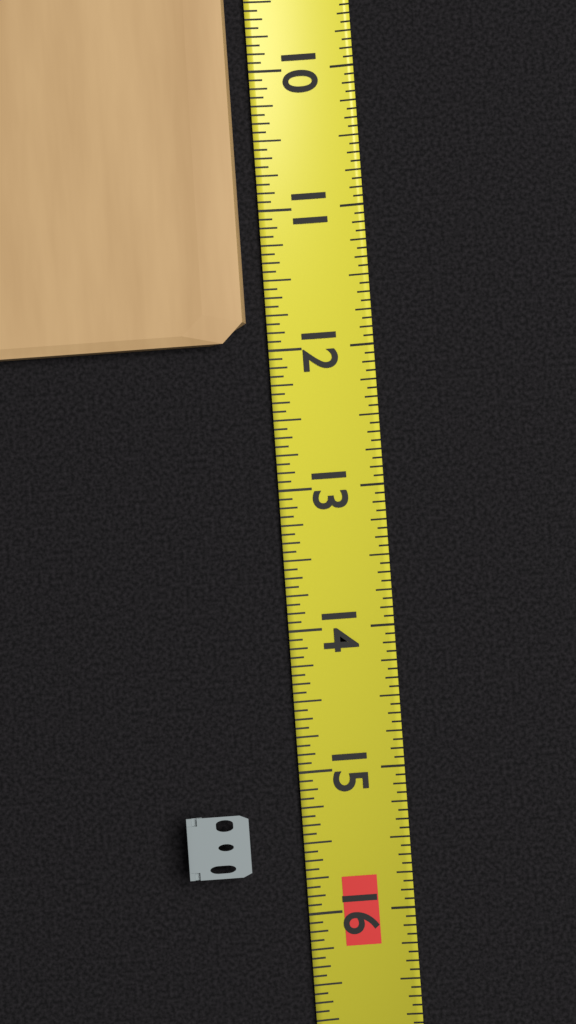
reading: 11.9375 (no unit)
